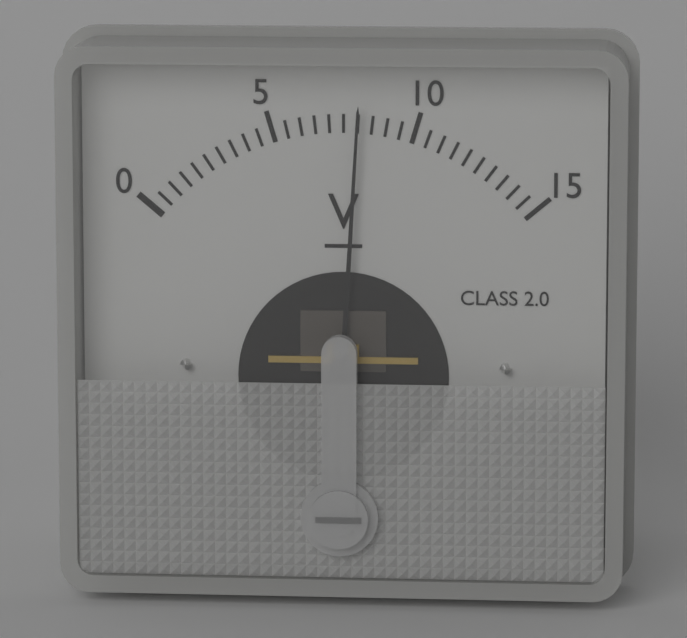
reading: 8.0 V
